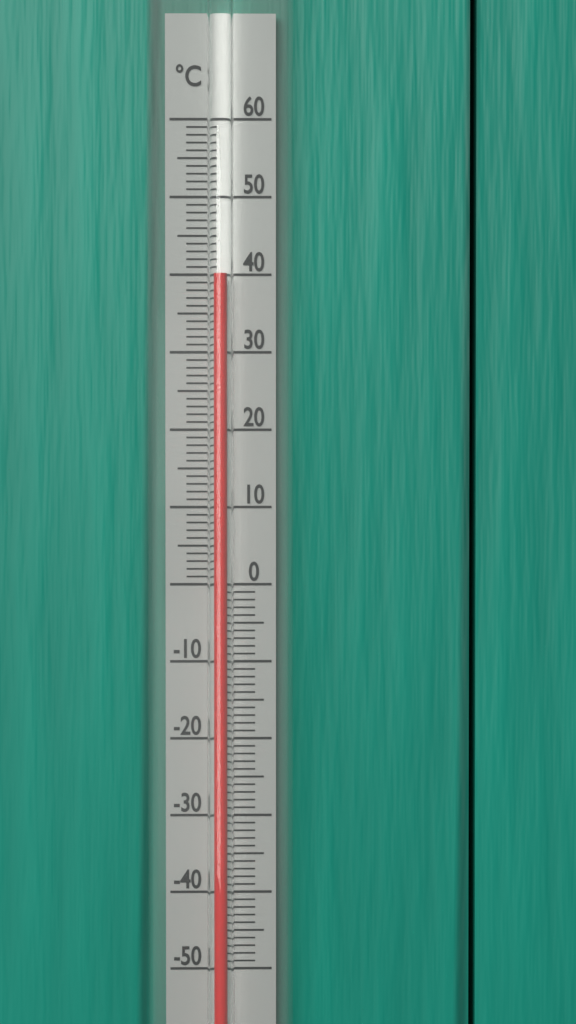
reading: 40 °C
